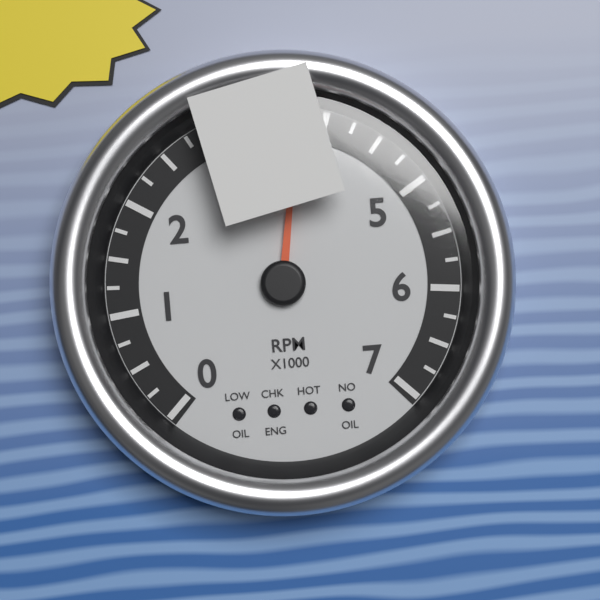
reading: 3750 RPM
